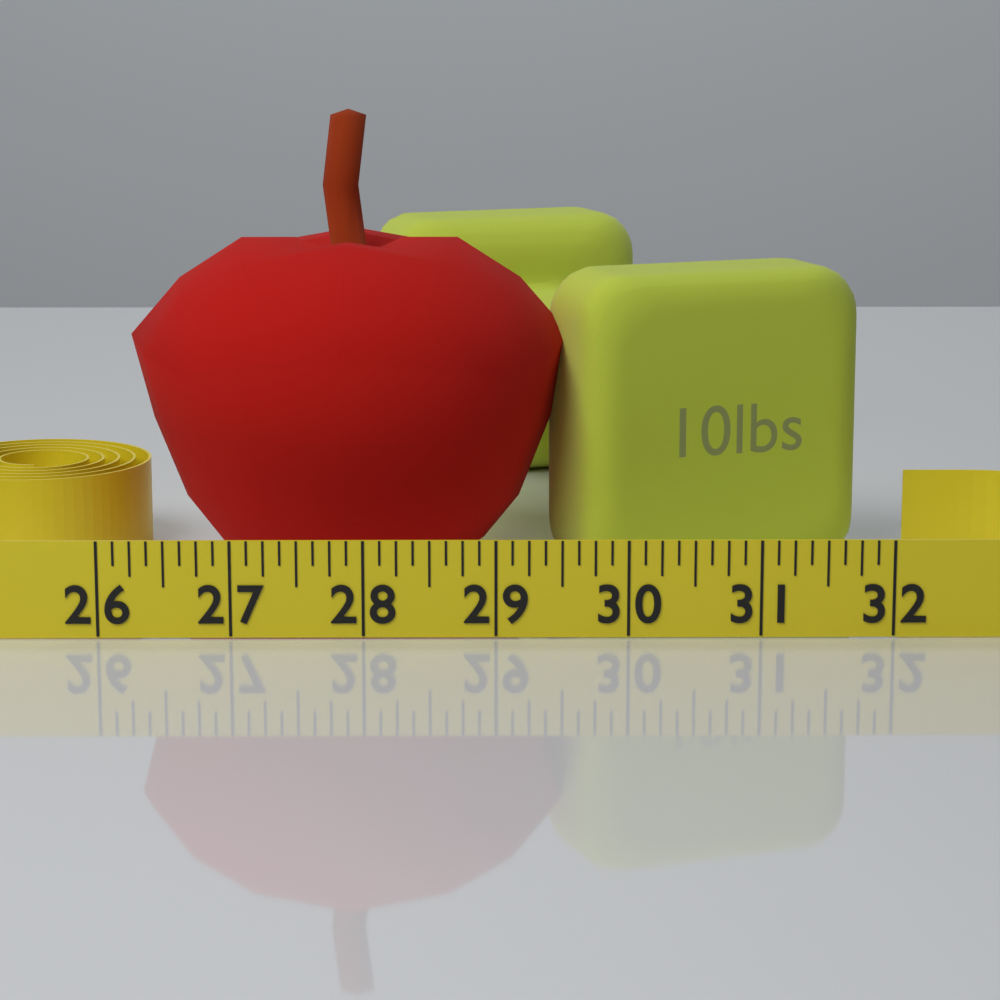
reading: 29.625 (no unit)
